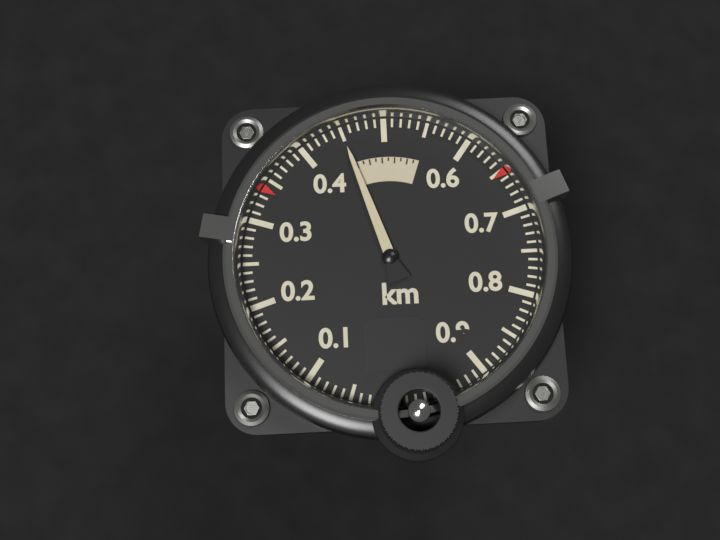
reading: 0.45 km
